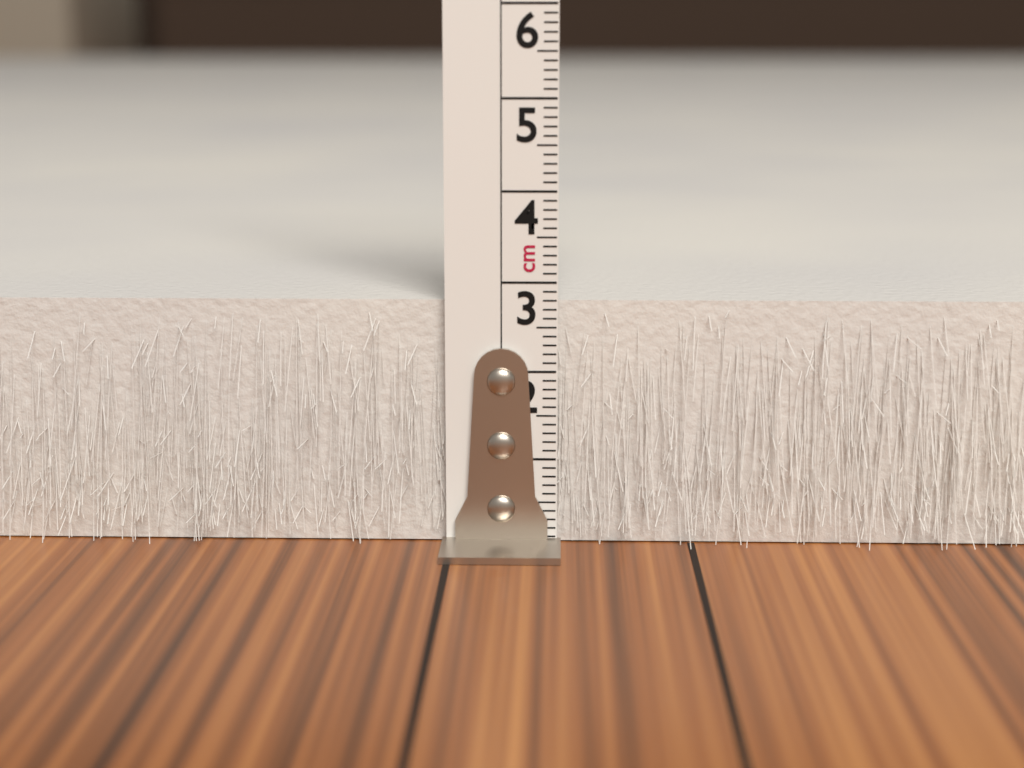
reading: 2.8 cm
